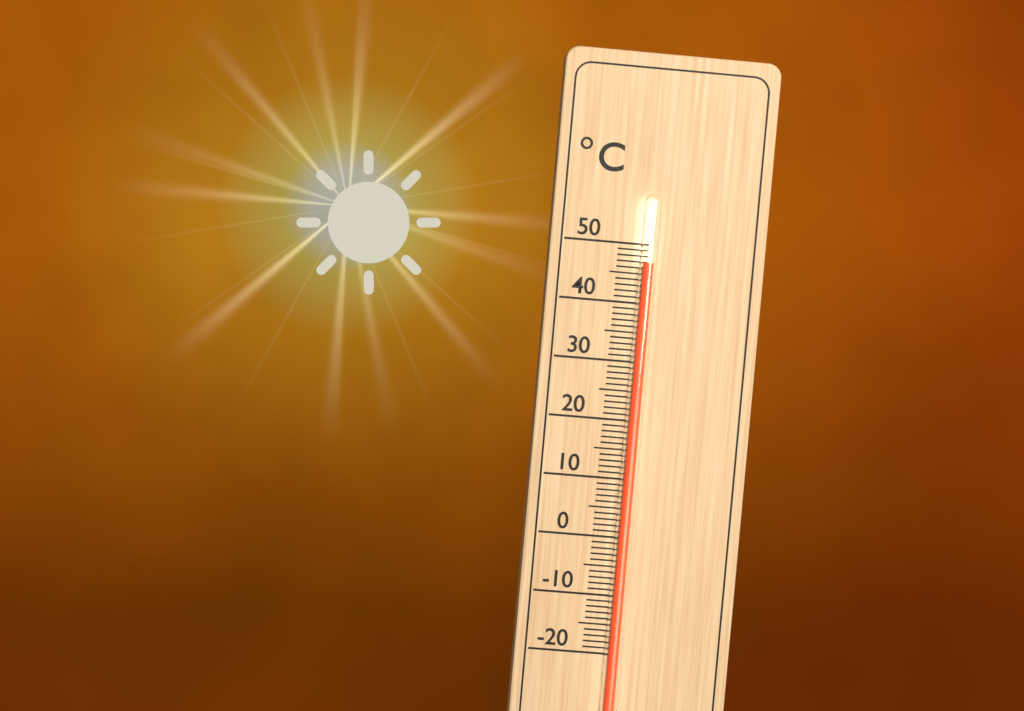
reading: 47 °C
